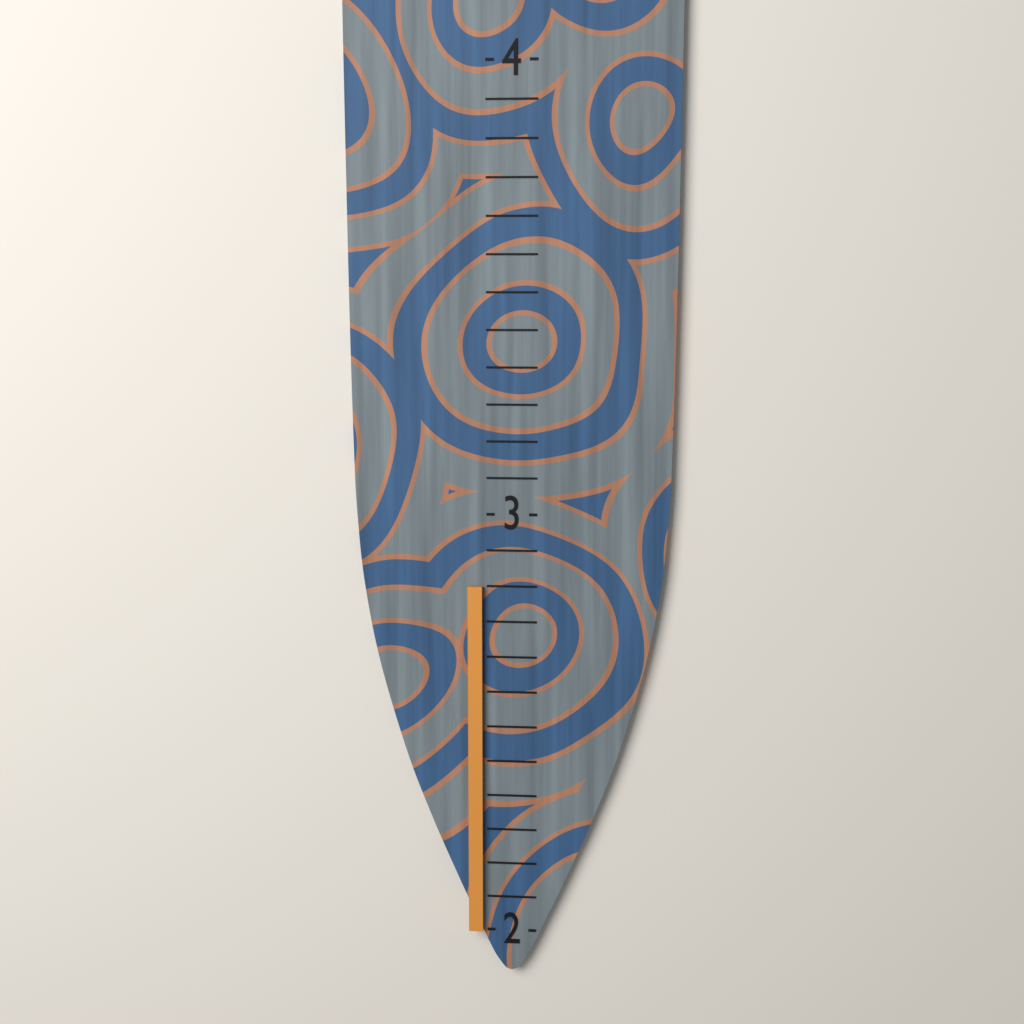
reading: 2.833333 (no unit)
